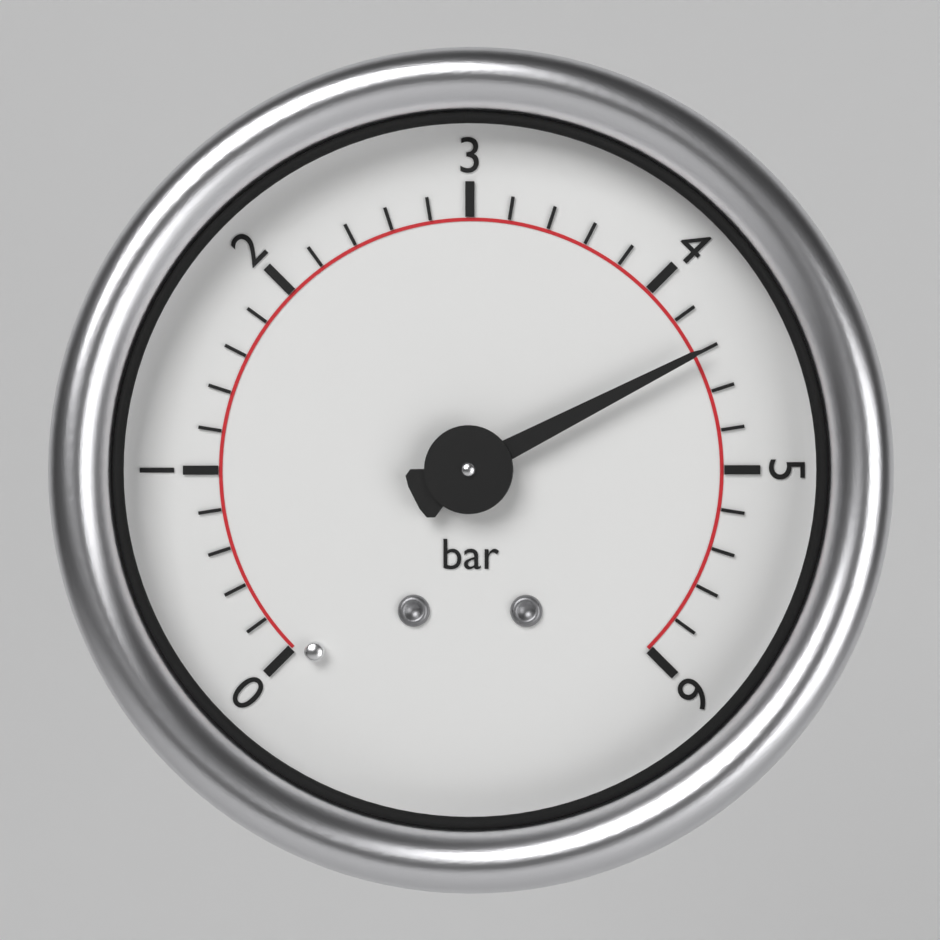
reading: 4.4 bar
